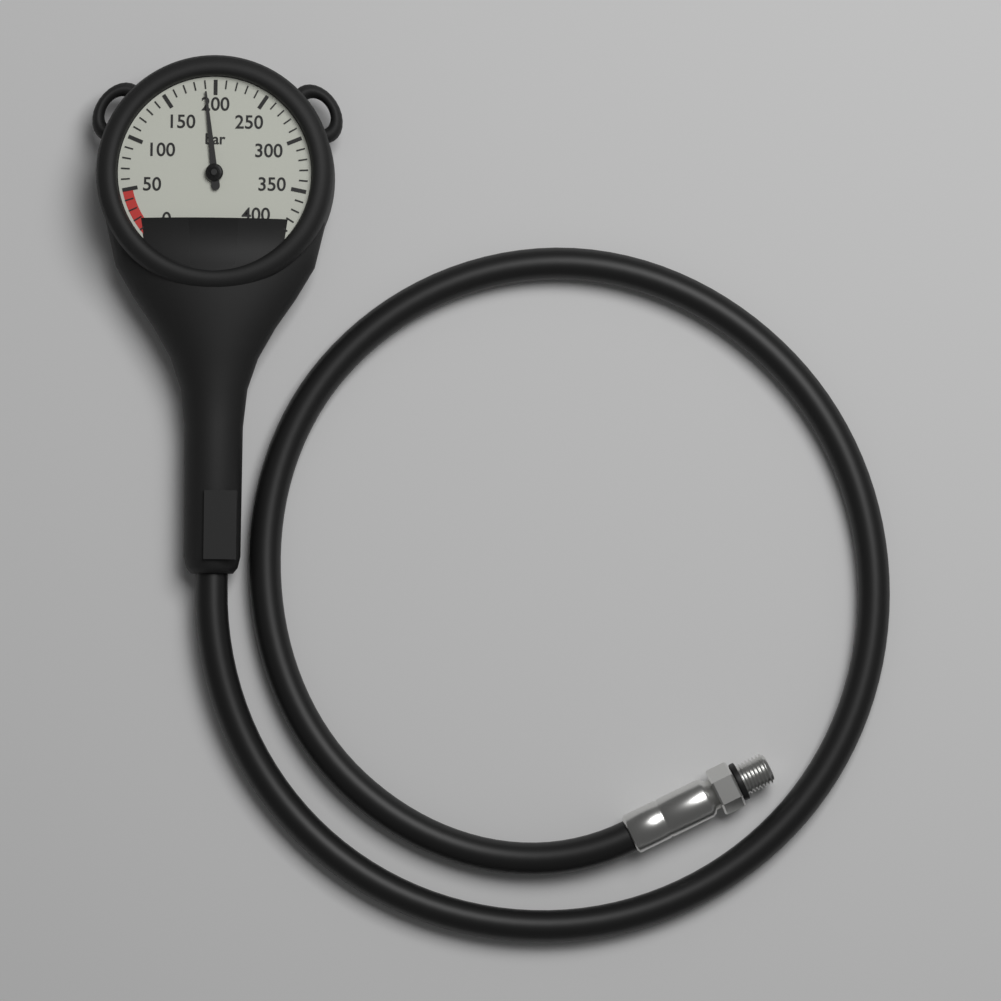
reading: 190 bar
